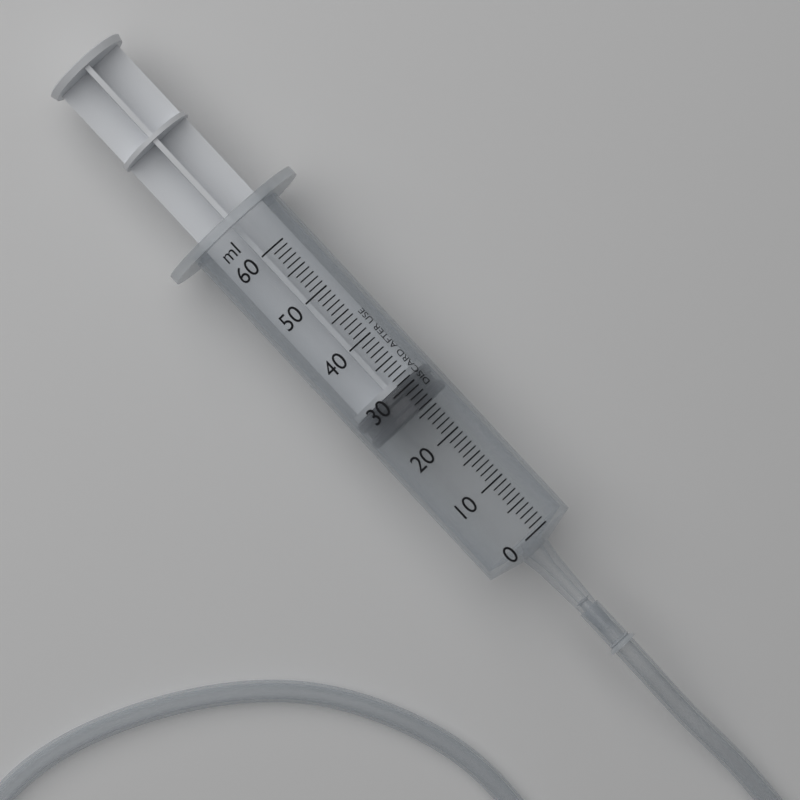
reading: 26 ml
